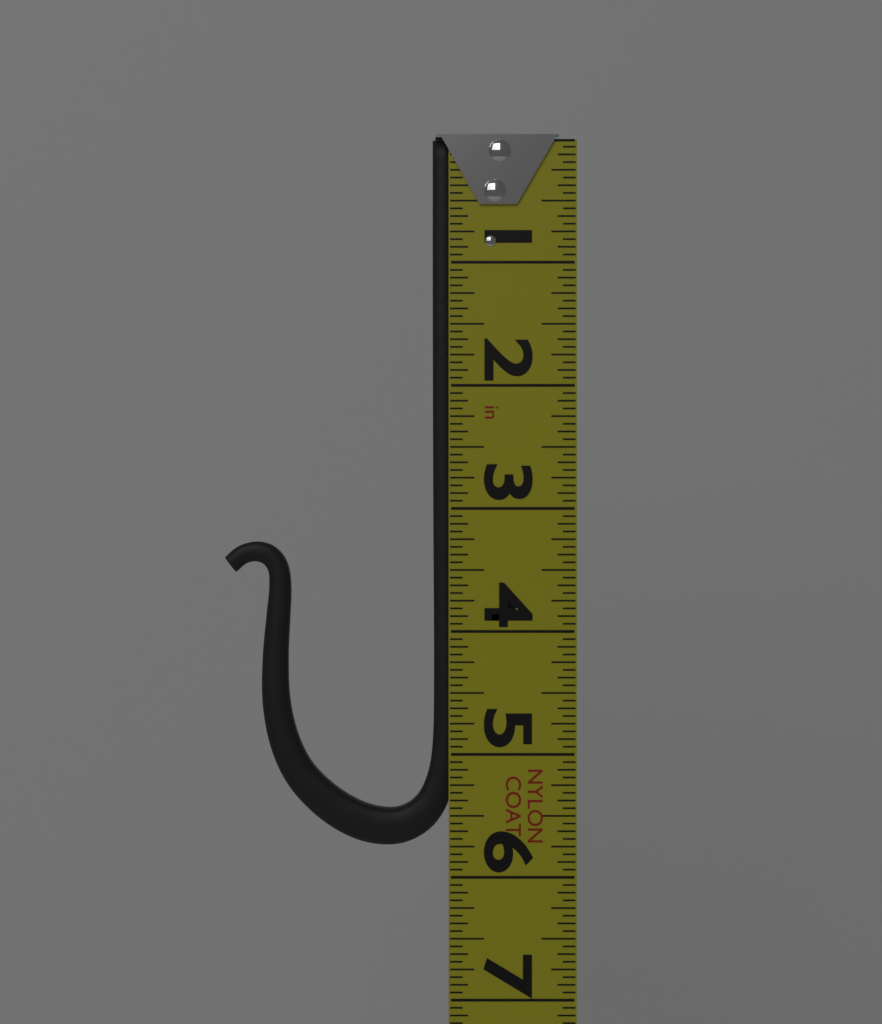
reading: 5.7500 in
